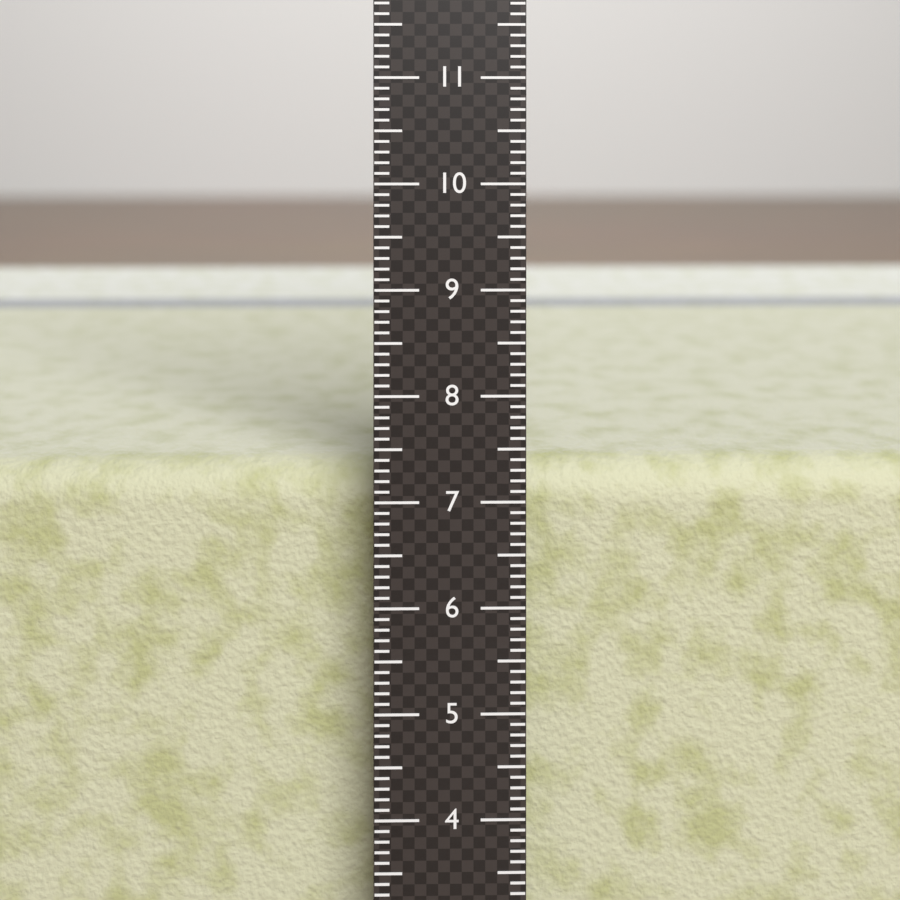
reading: 7.2 cm
